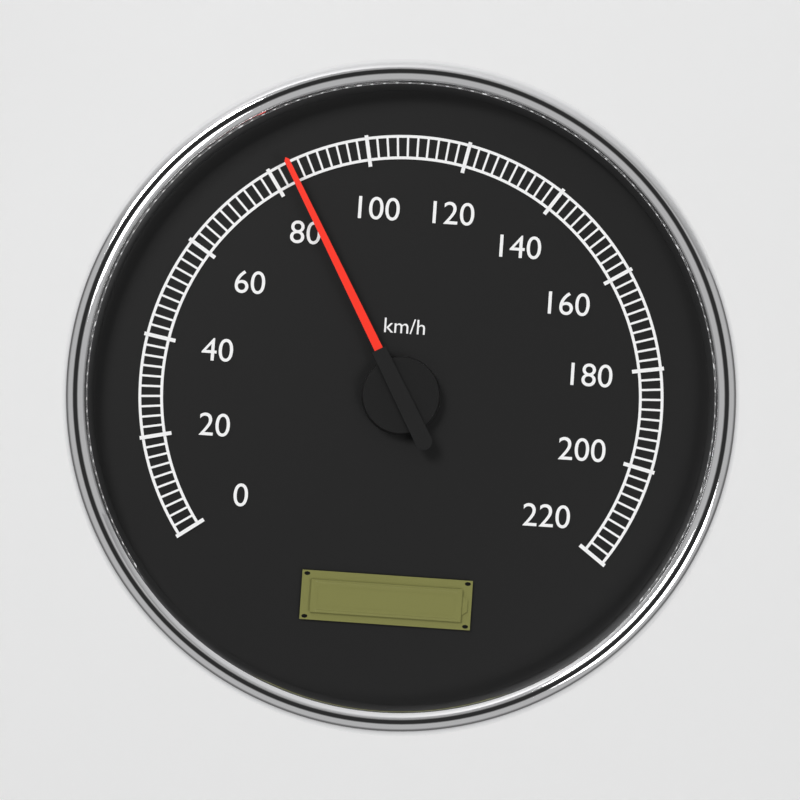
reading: 84 km/h
